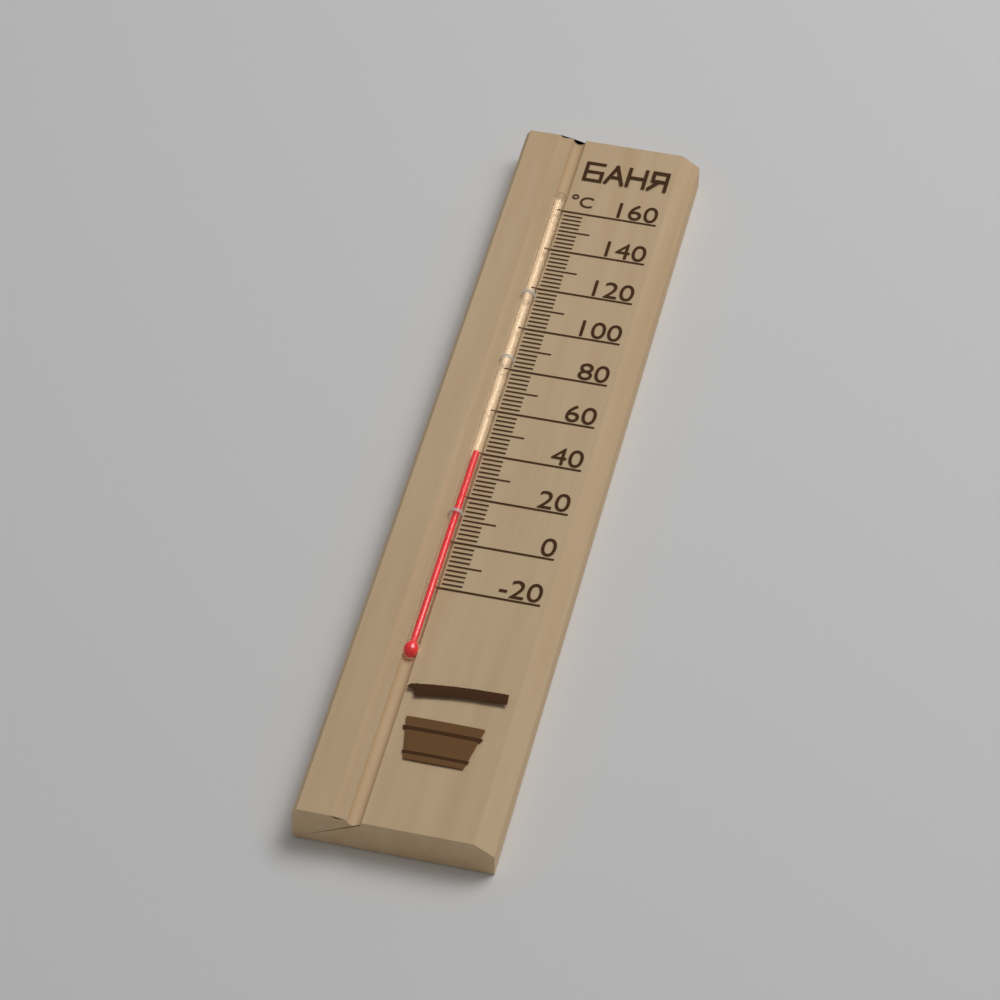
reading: 40 °C
